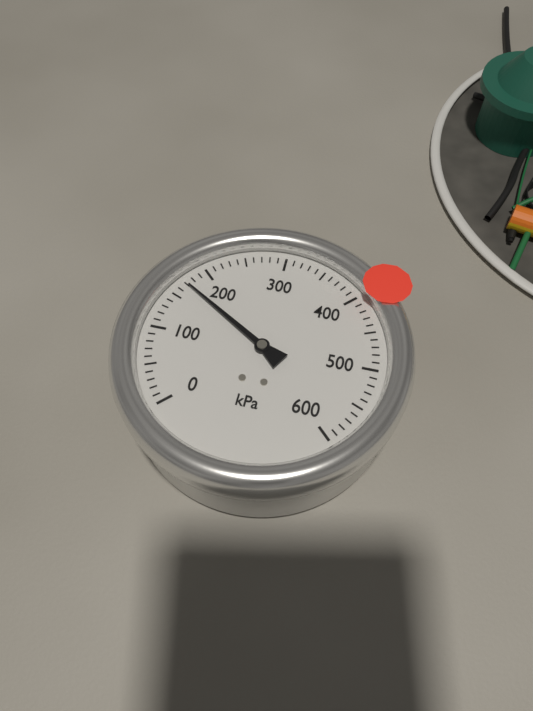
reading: 170 kPa
